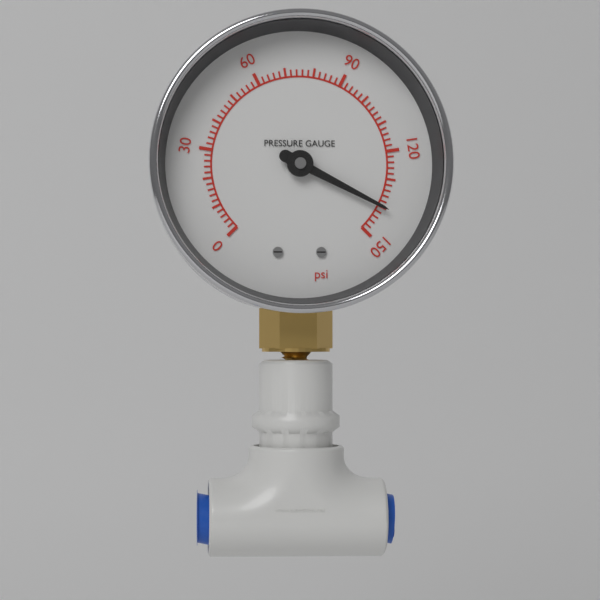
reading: 140 psi
